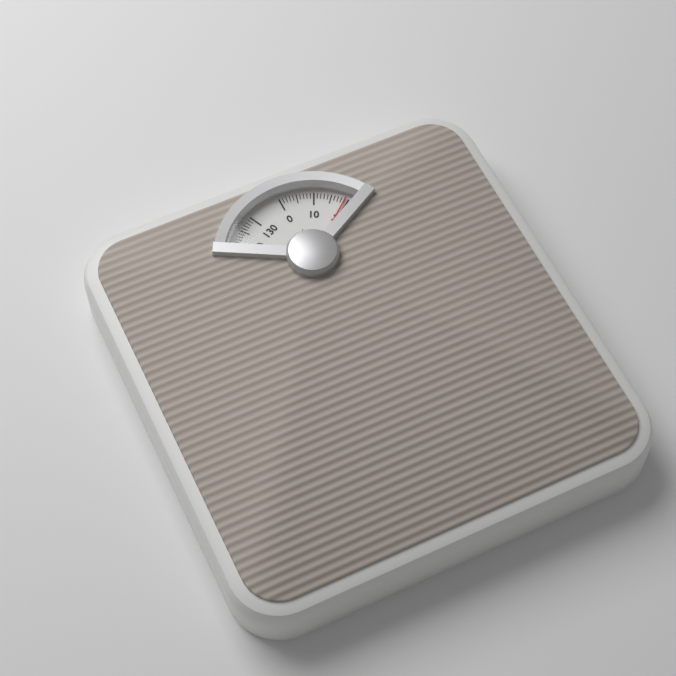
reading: 19 kg
